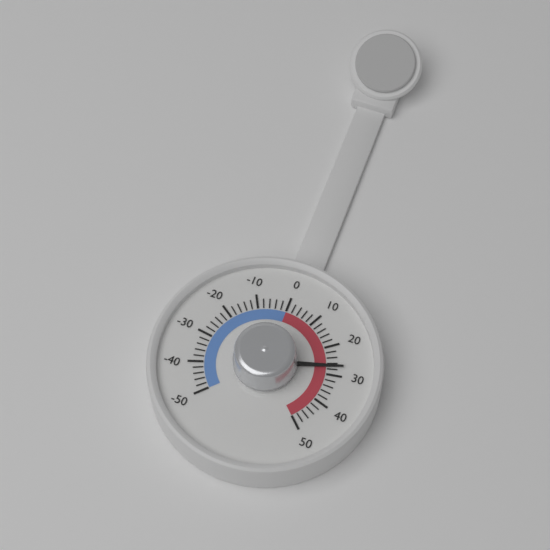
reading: 27 (no unit)
